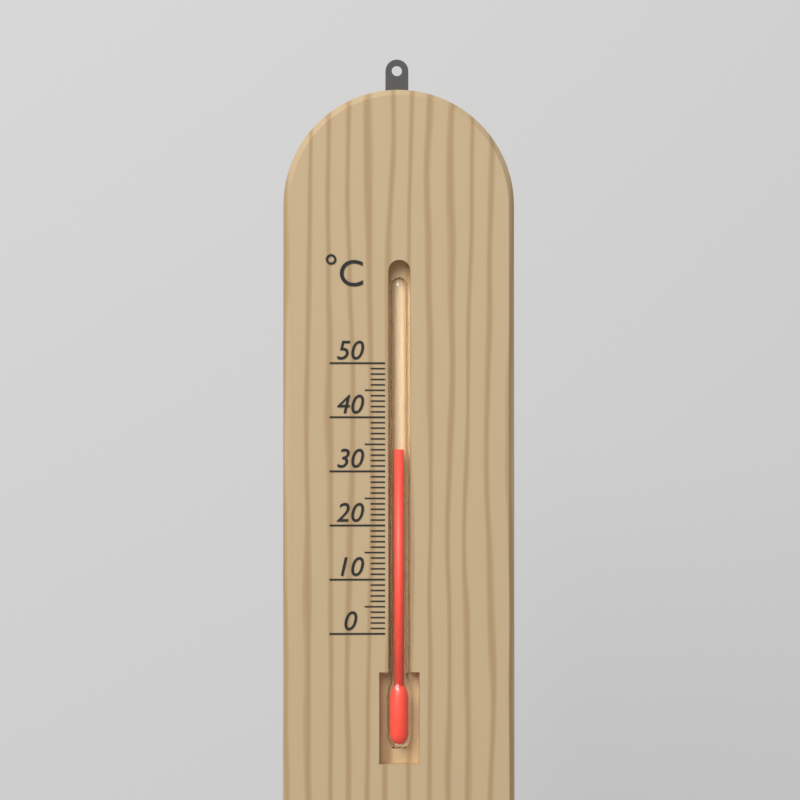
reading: 34 °C
